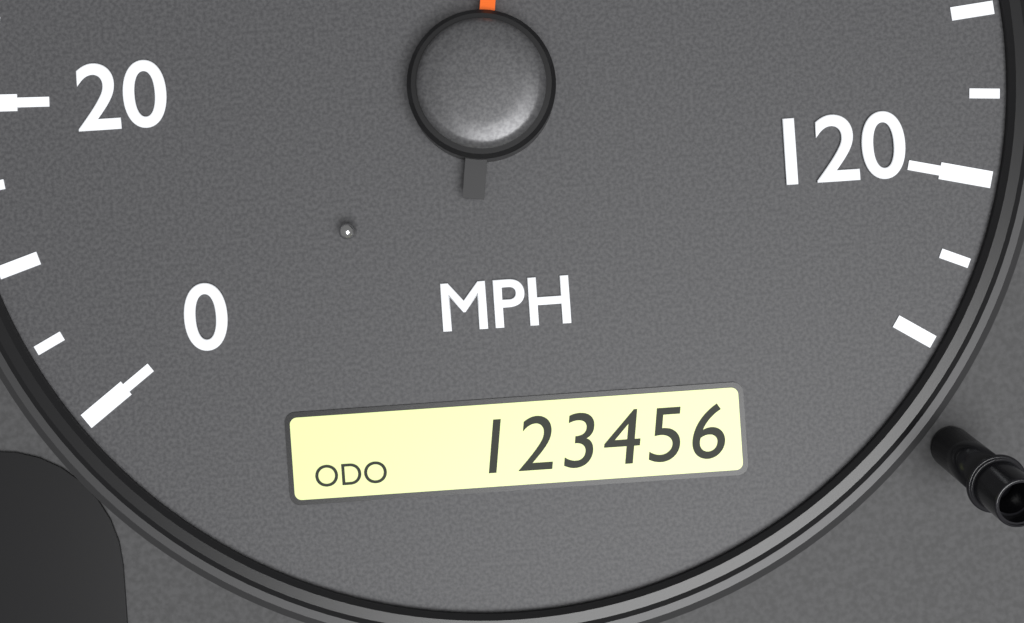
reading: 70 MPH
